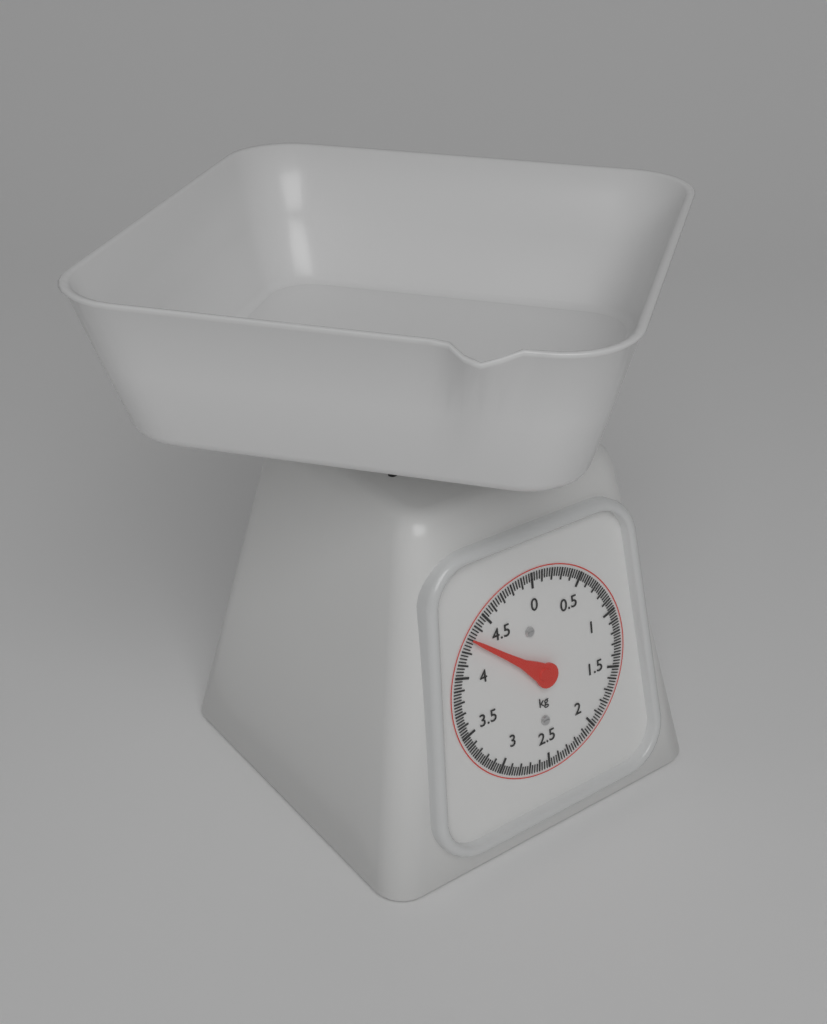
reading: 4.300 kg
